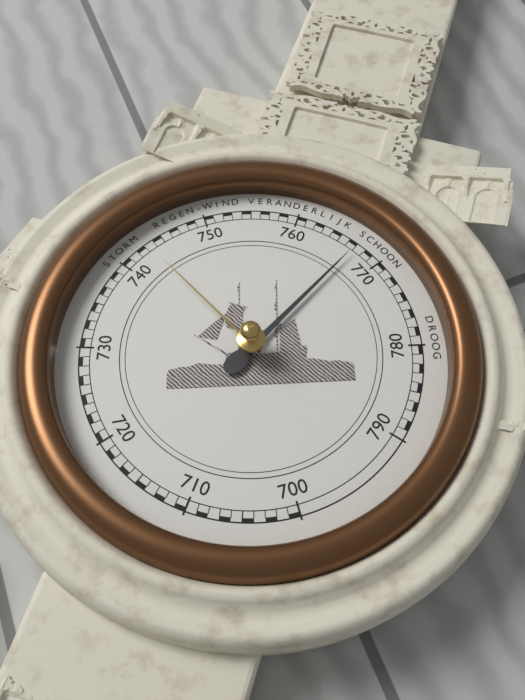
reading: 767 mmHg
